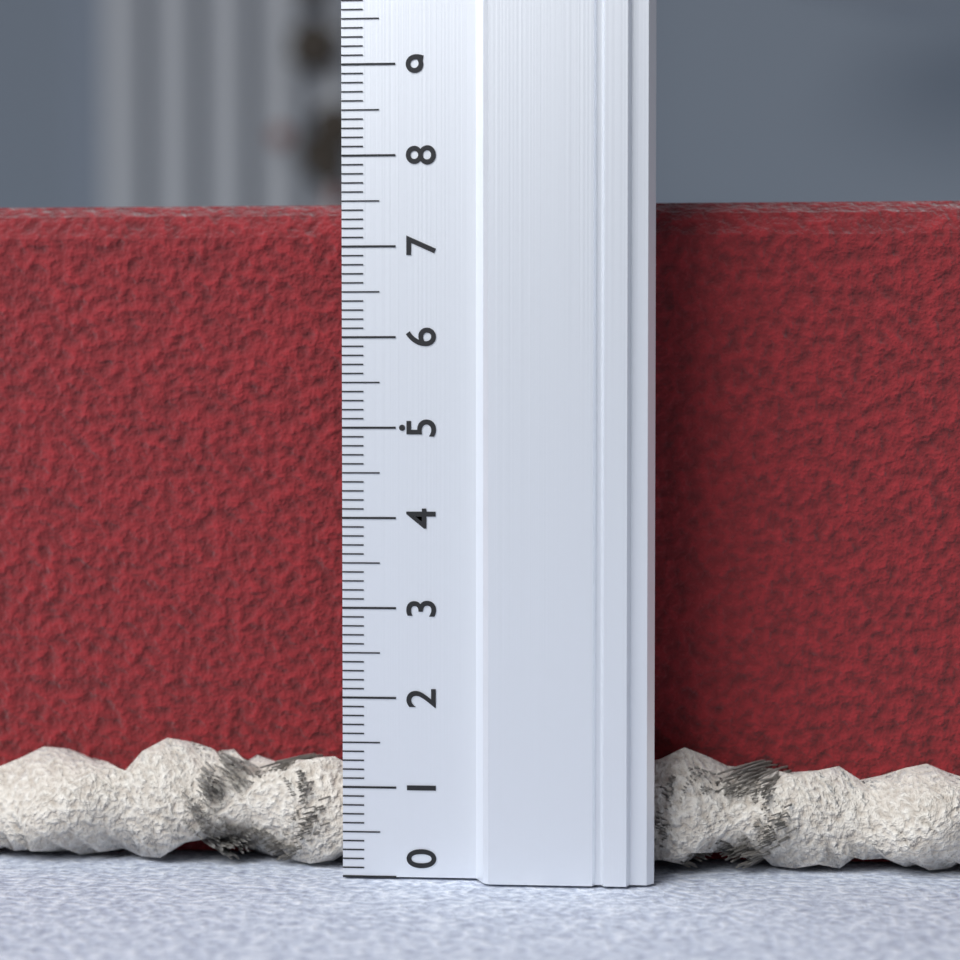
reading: 7.6 (no unit)
